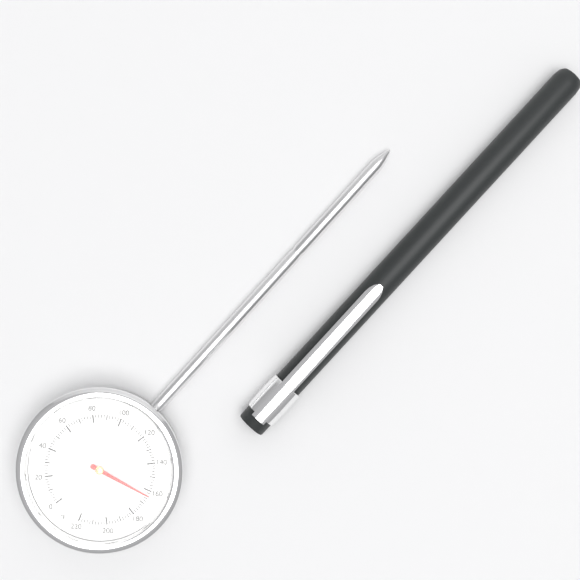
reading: 164 °F
